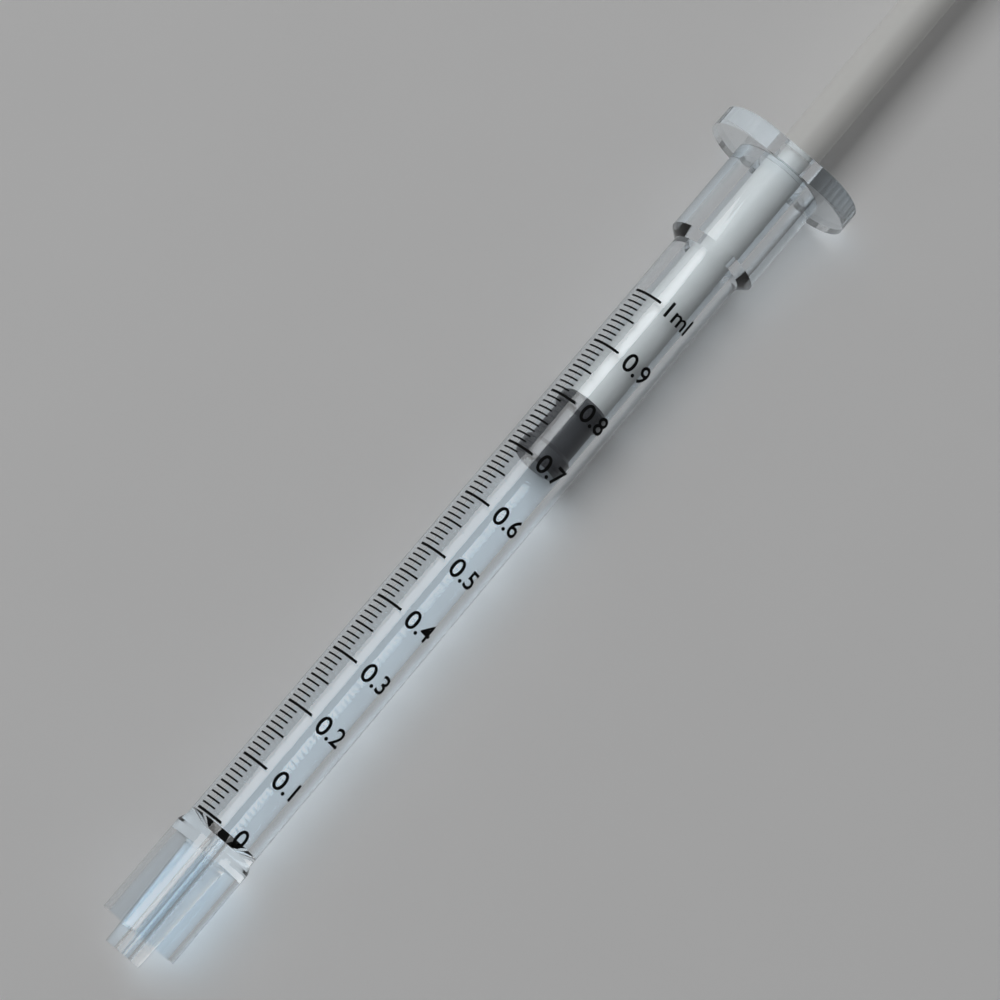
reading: 0.70 ml
